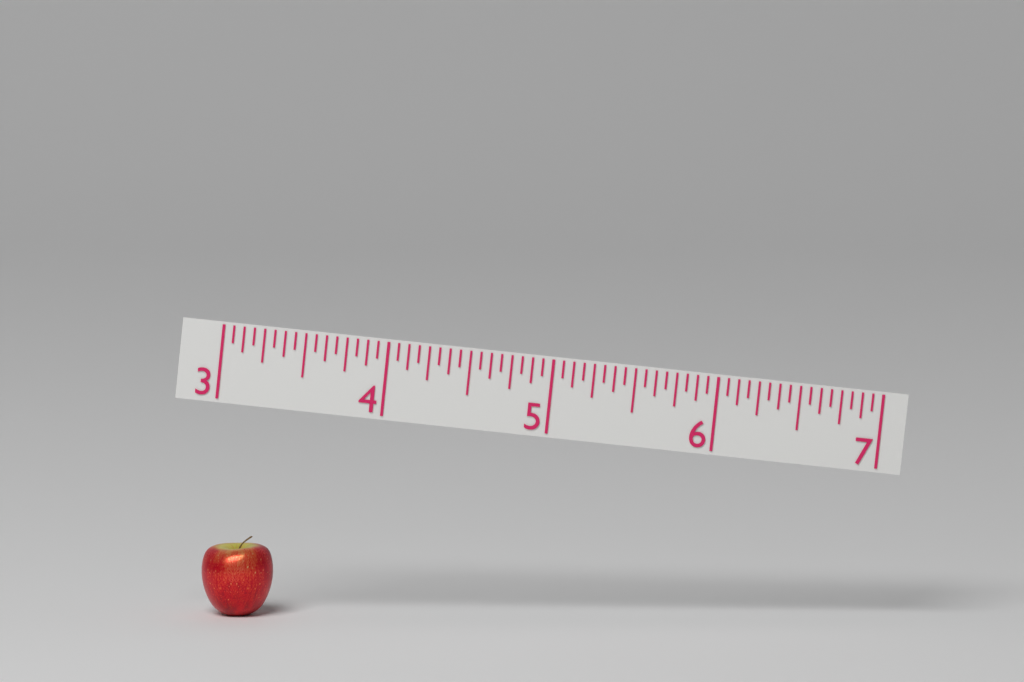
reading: 3.4375 (no unit)
